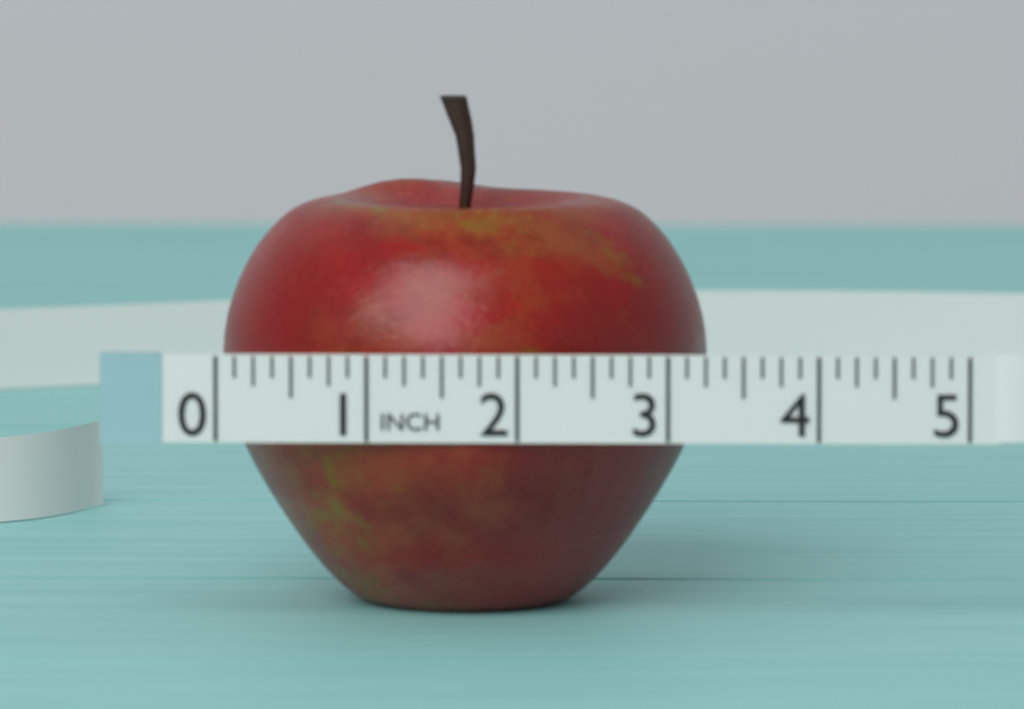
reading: 3.250 in
